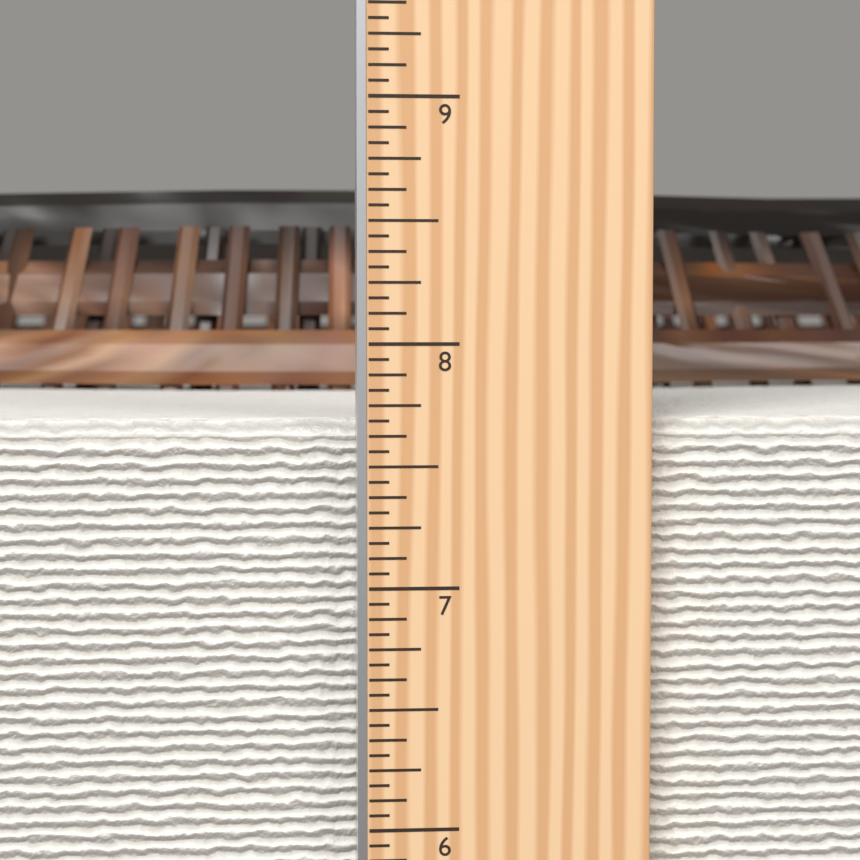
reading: 7.6875 in
